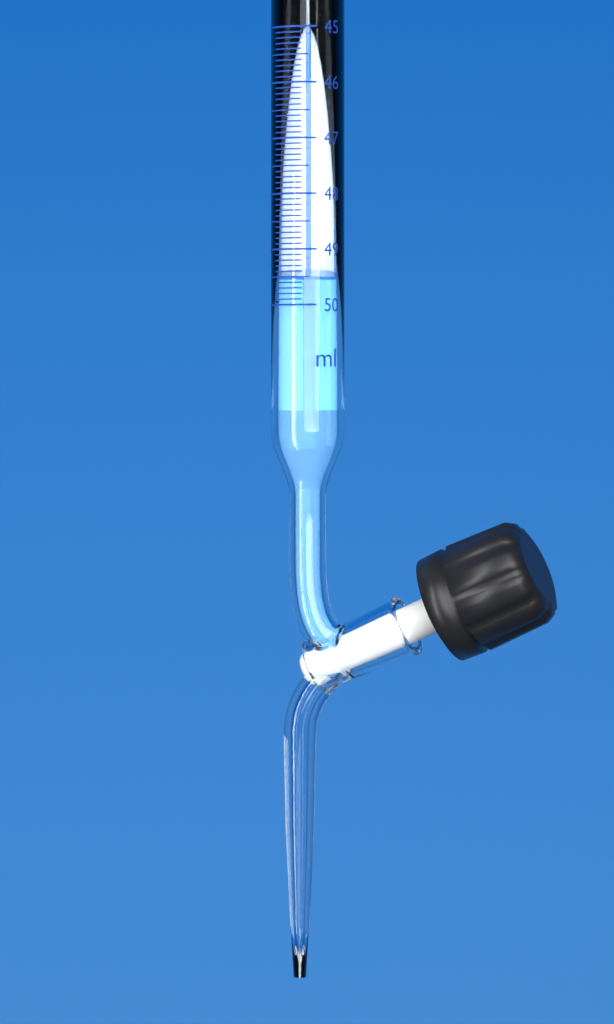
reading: 49.5 ml
